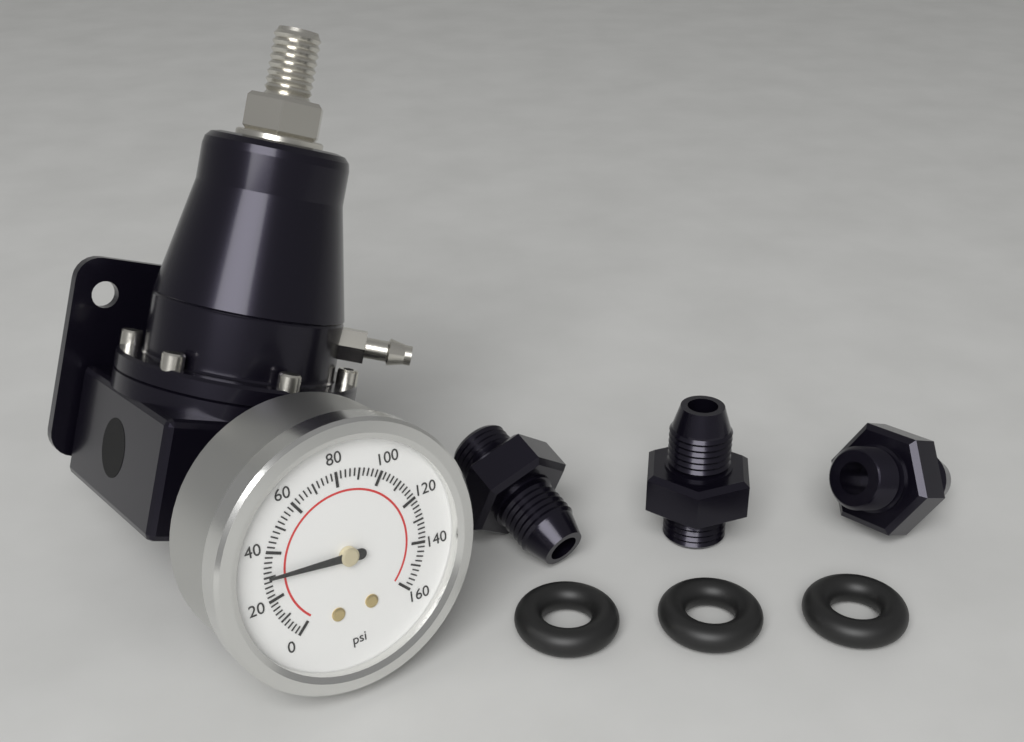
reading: 30 psi
